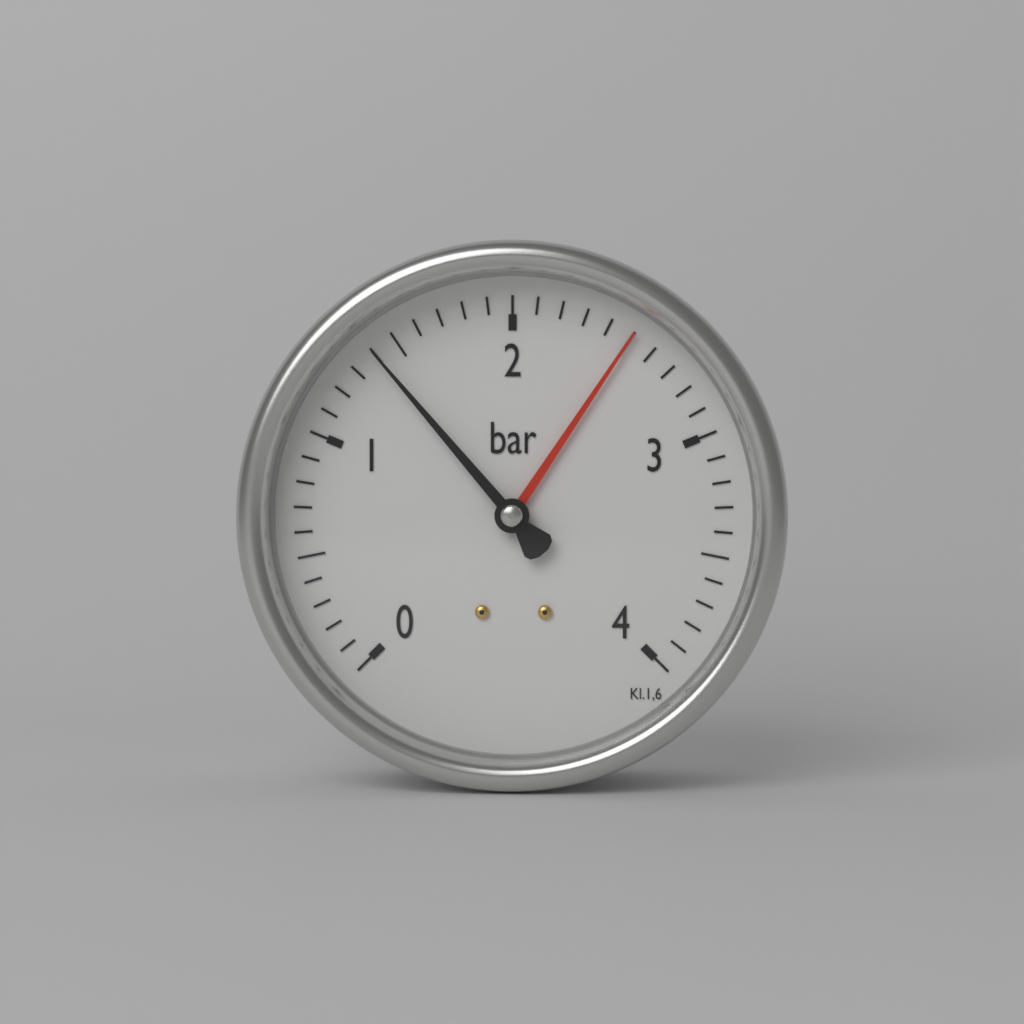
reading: 1.4 bar
